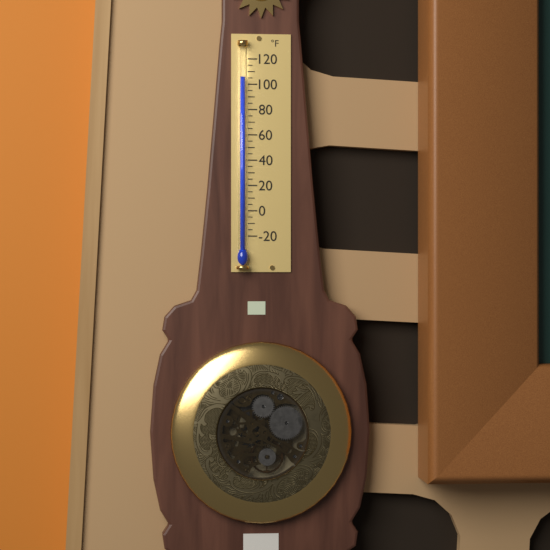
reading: 105 °F
